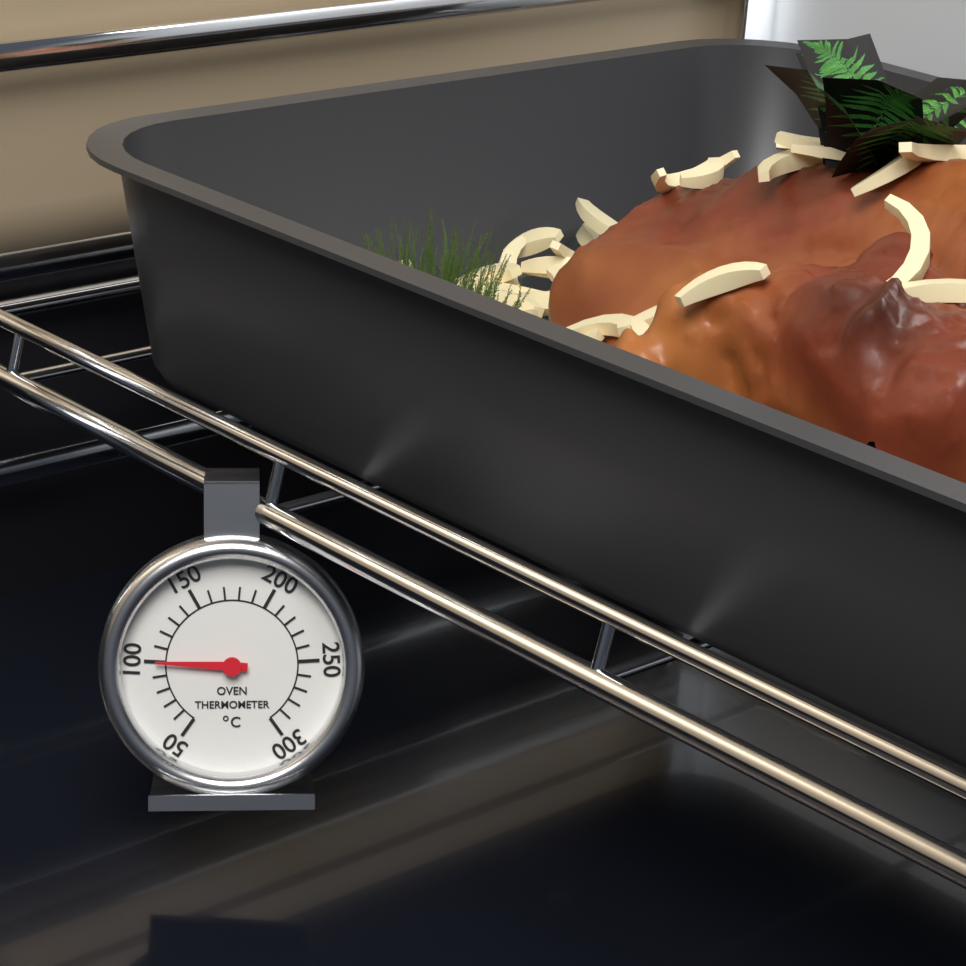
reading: 100 °C
